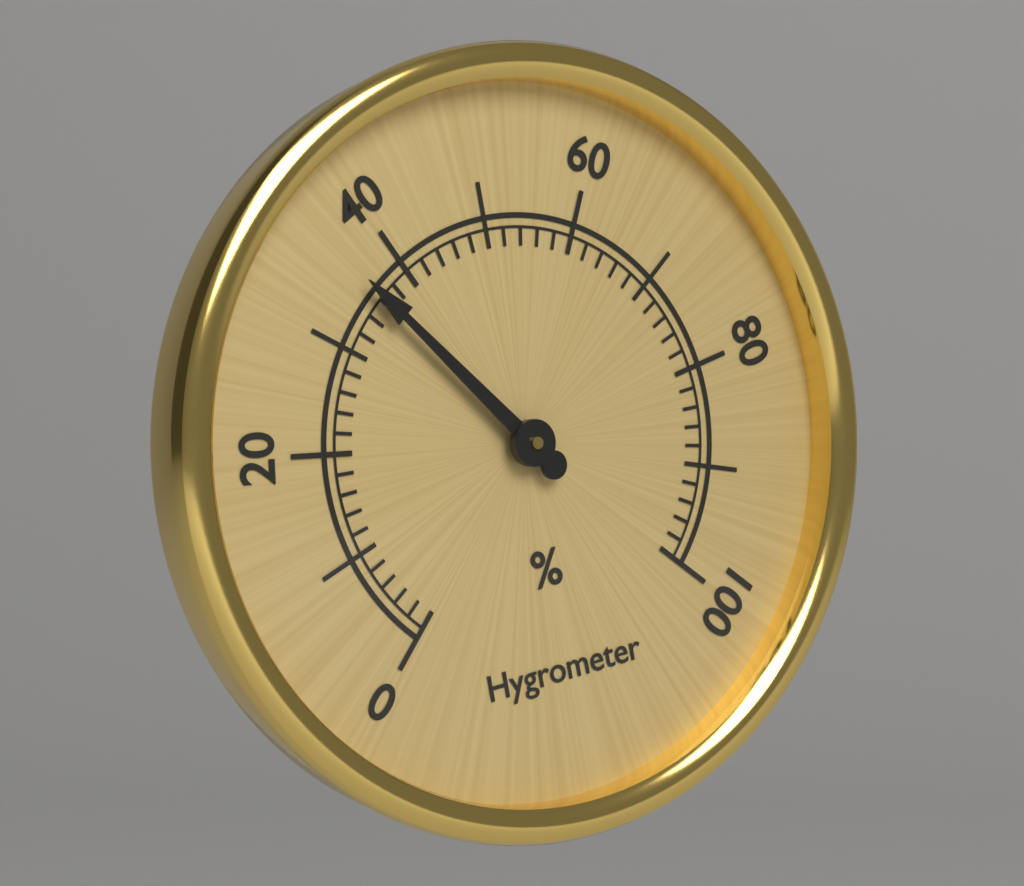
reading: 36 %
